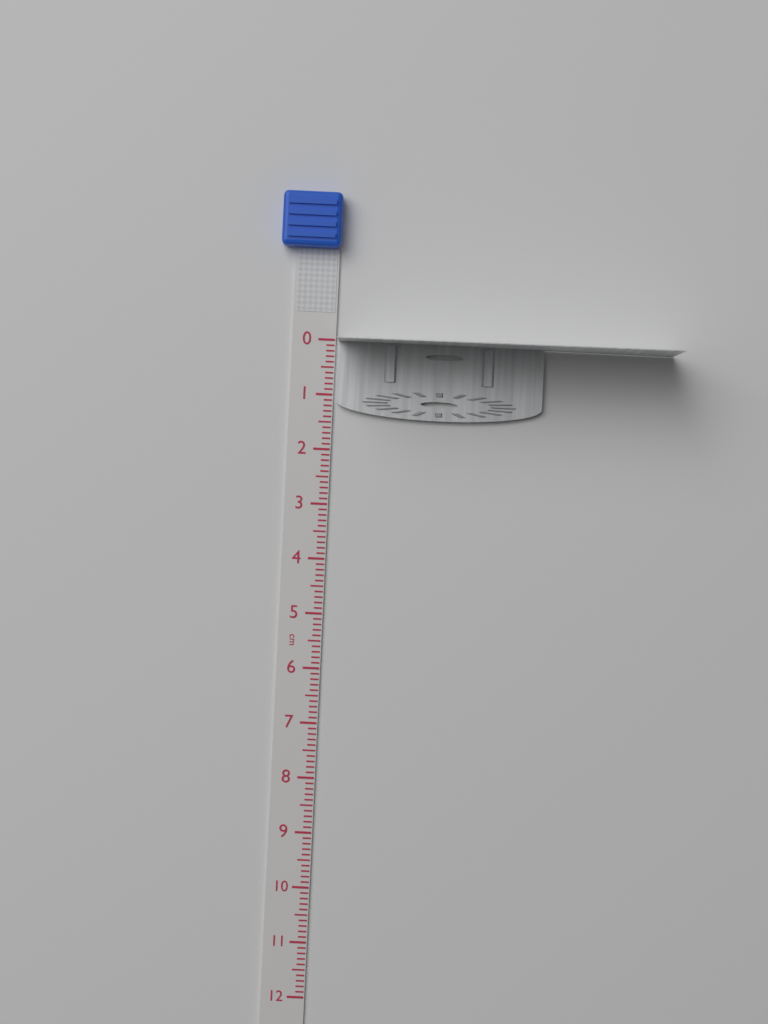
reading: 1.4 cm
